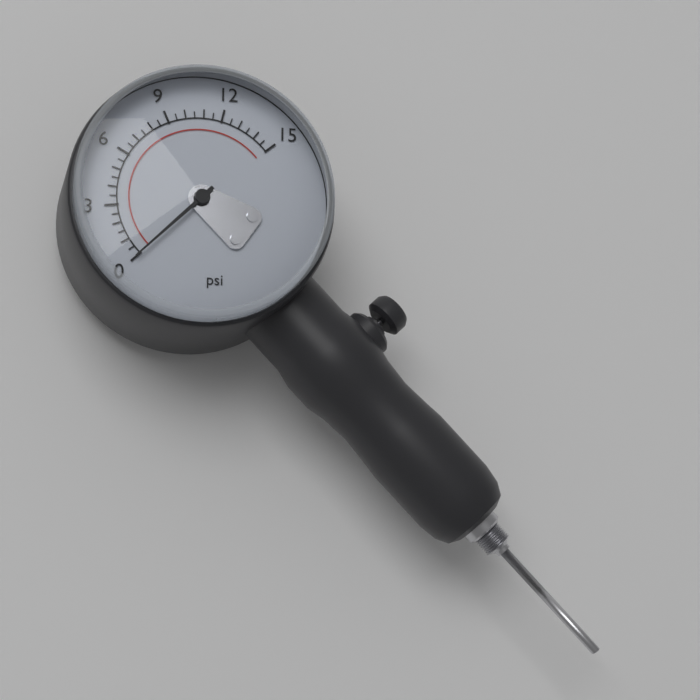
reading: 0.0 psi
